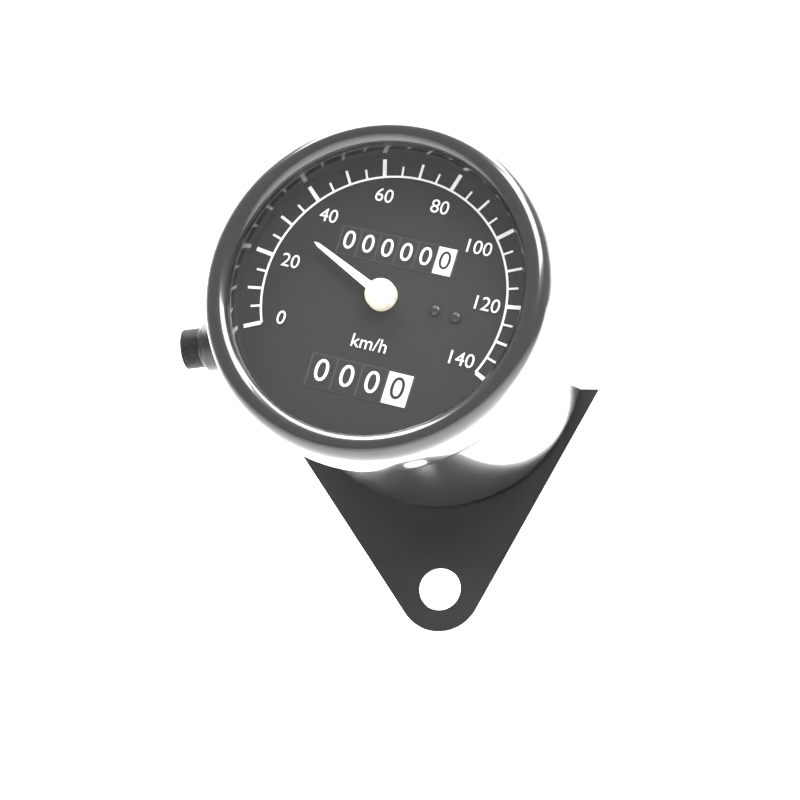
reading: 30 km/h
